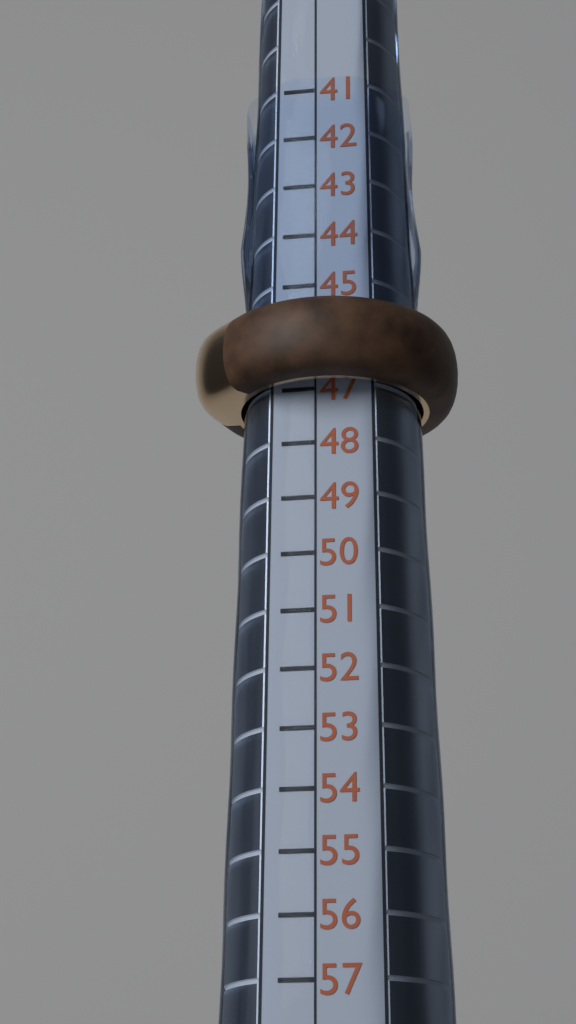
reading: 47 (no unit)
